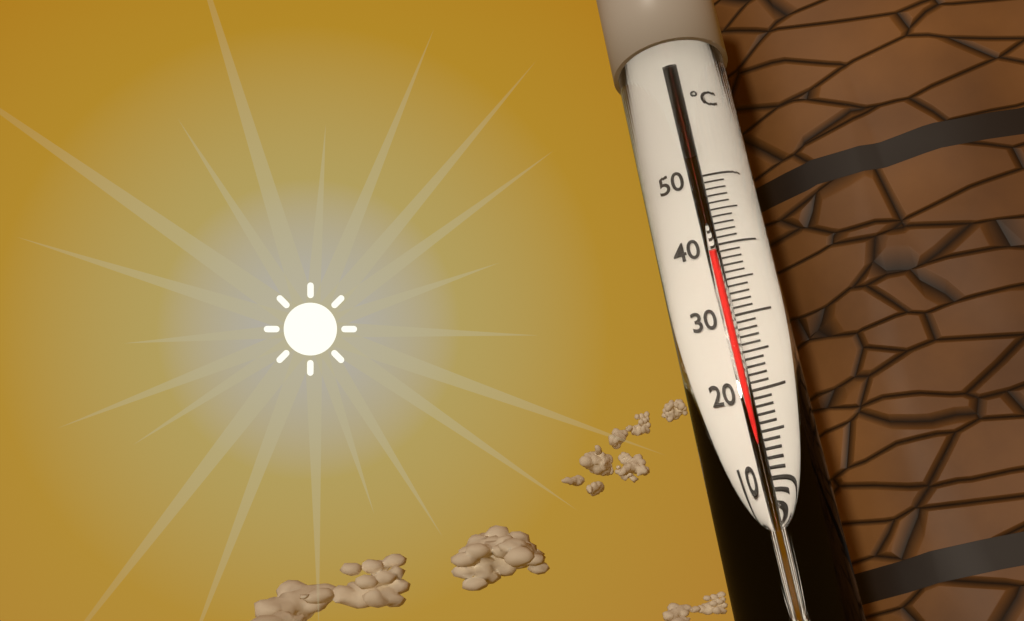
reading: 39 °C
